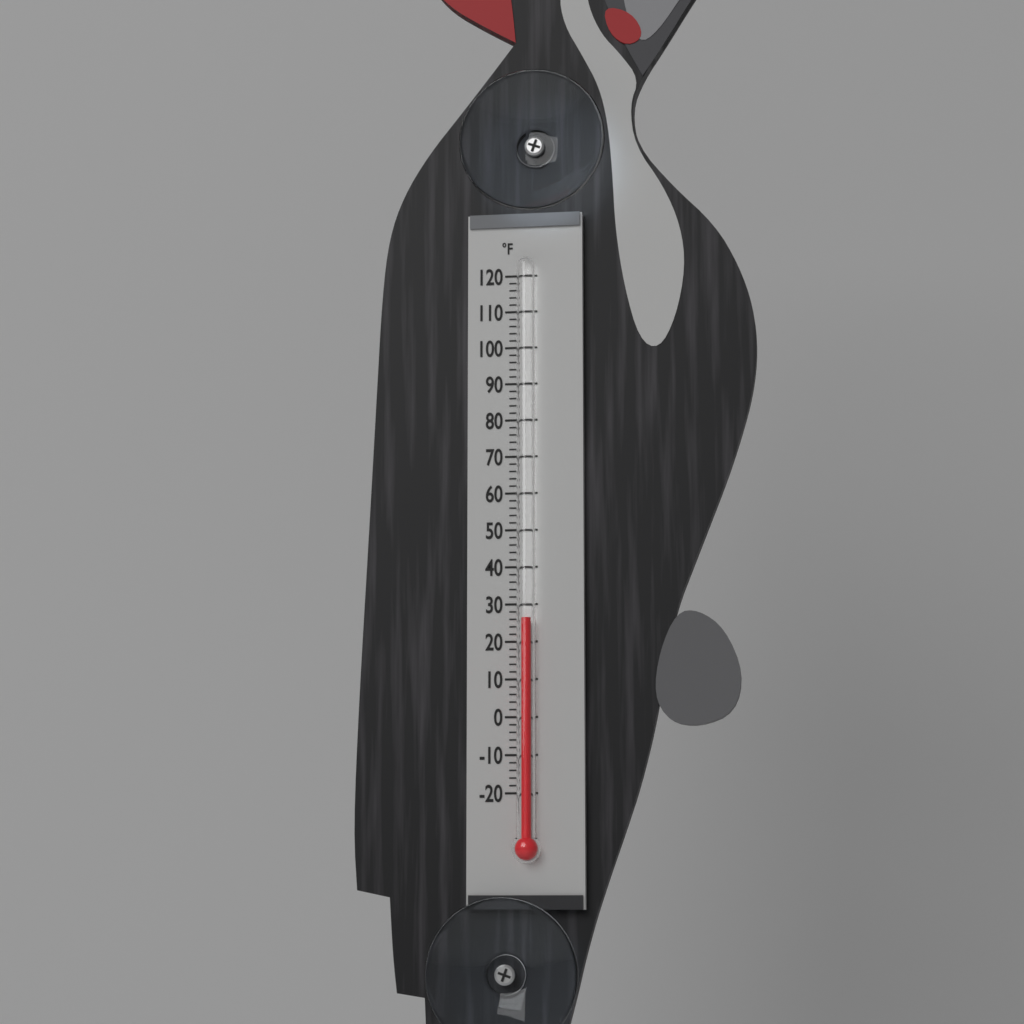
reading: 26 °F
